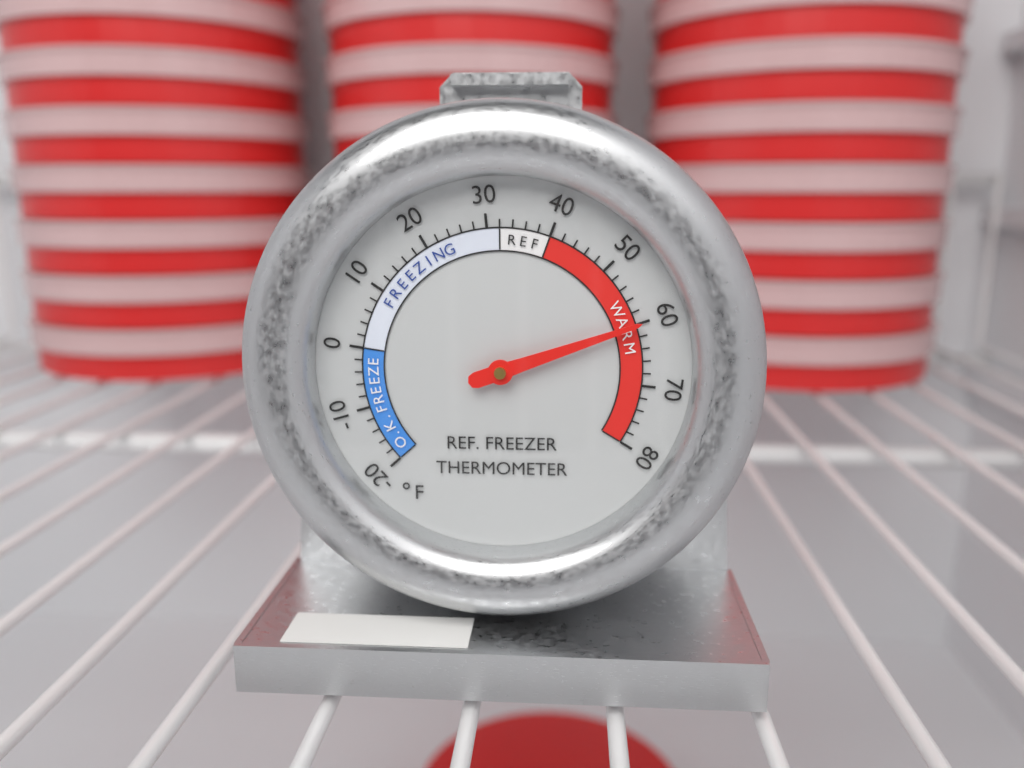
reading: 60 °F
